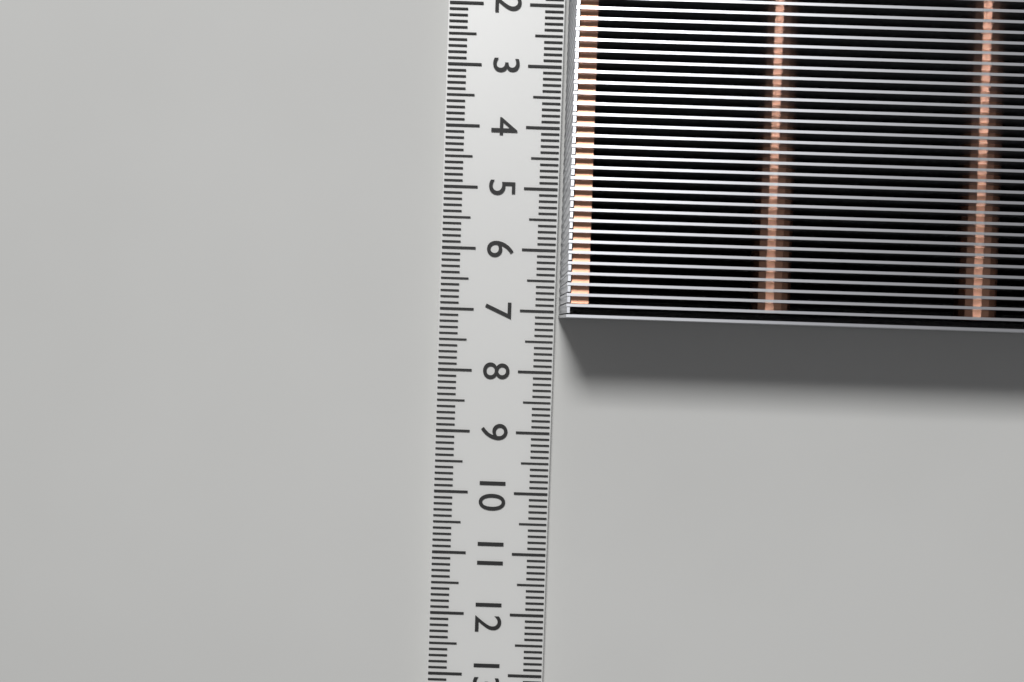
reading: 7.1 cm
